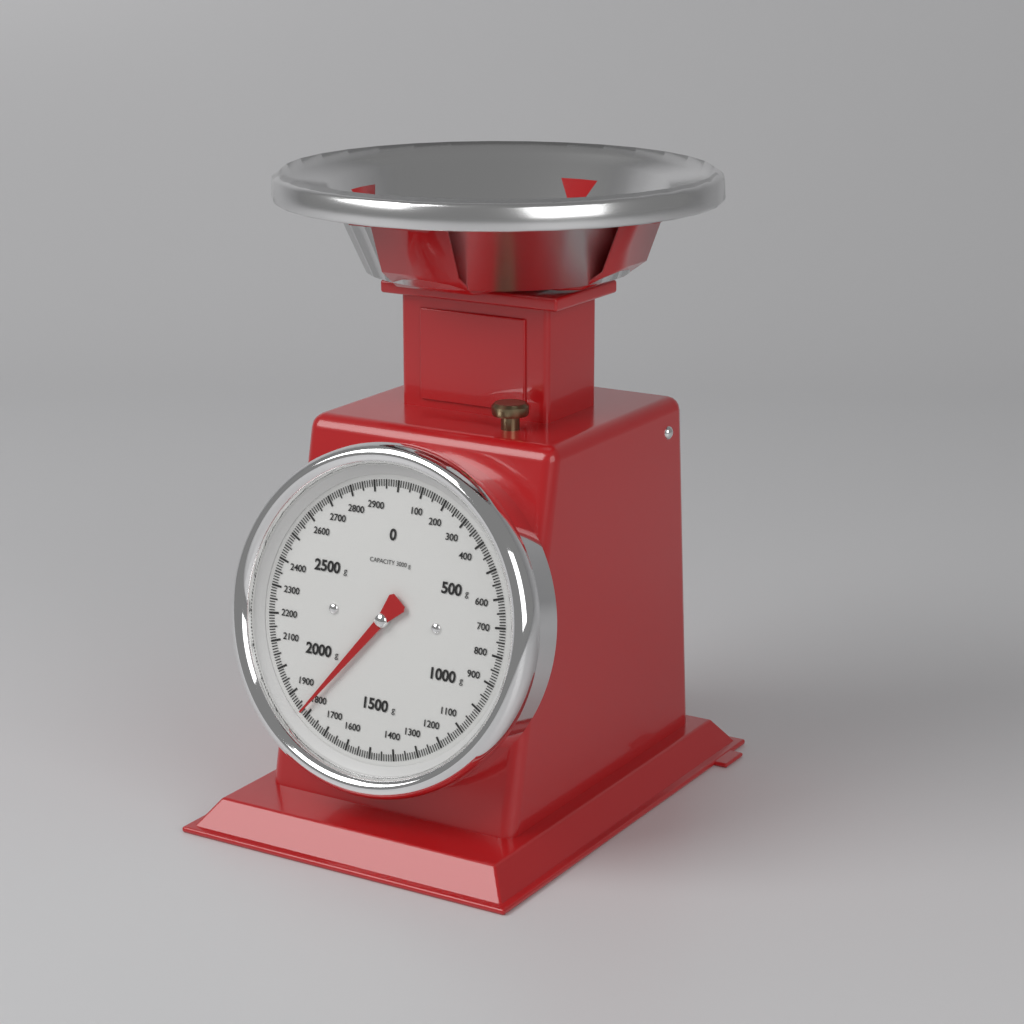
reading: 1820 g
